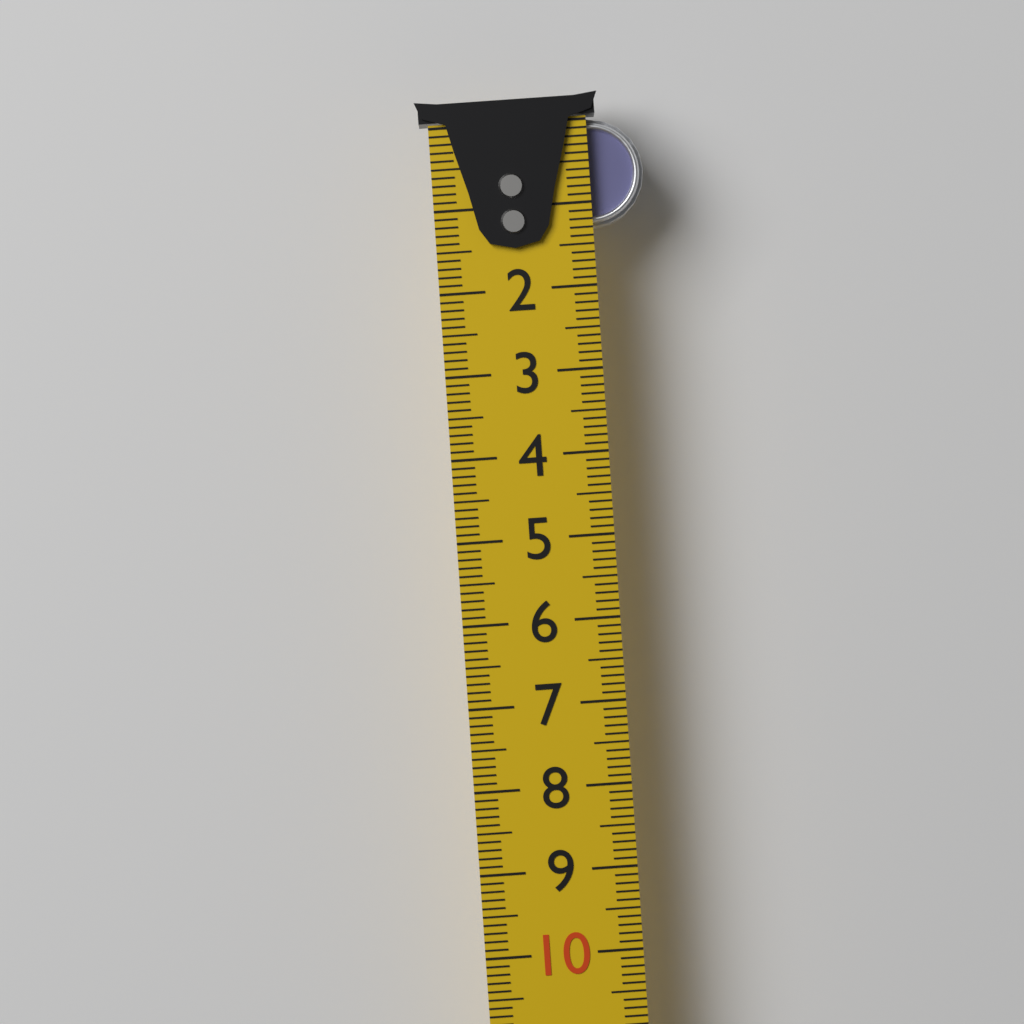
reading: 1.3 cm
